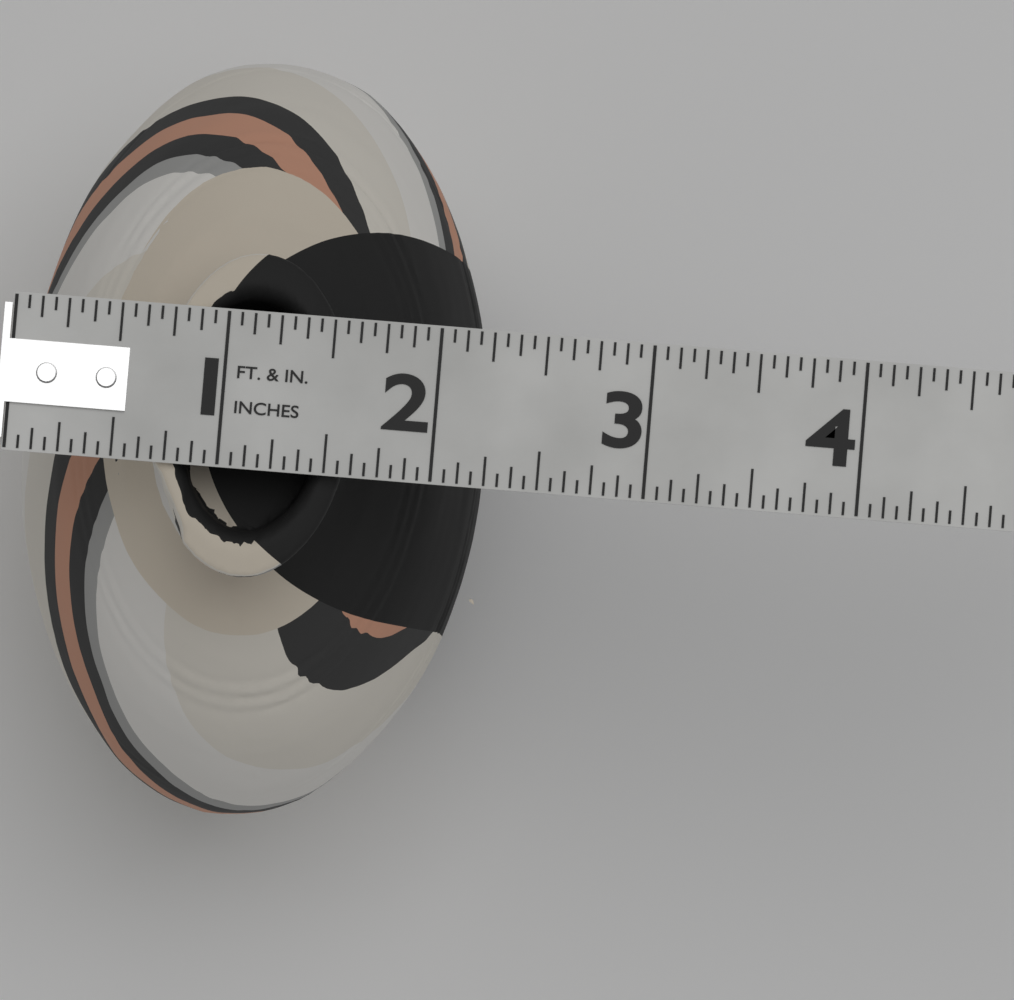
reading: 2.2500 in
